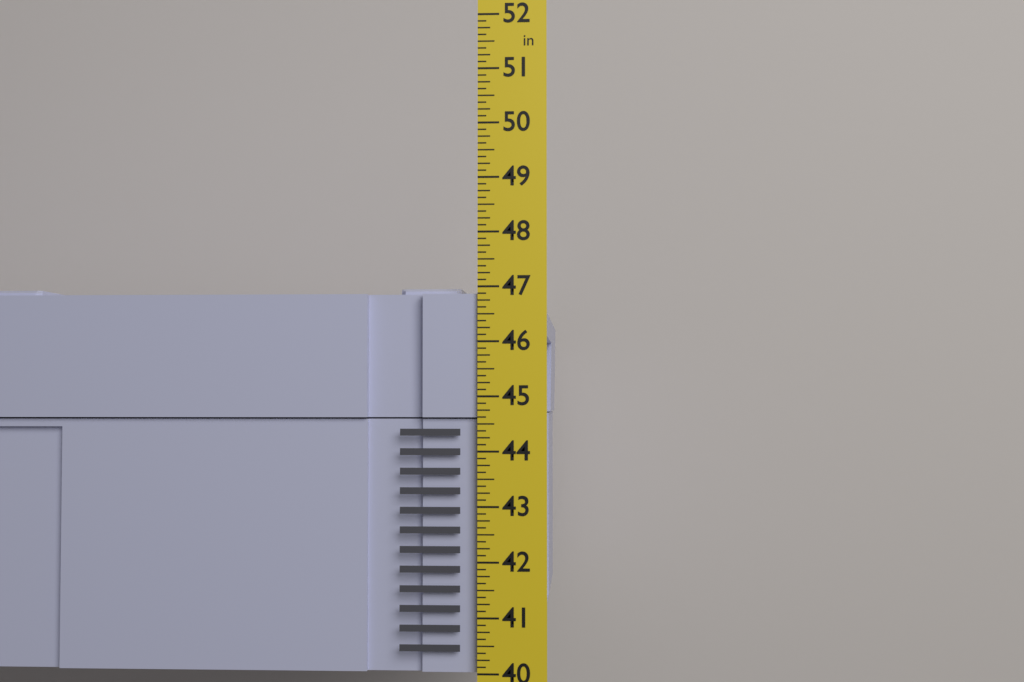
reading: 47.000 in
